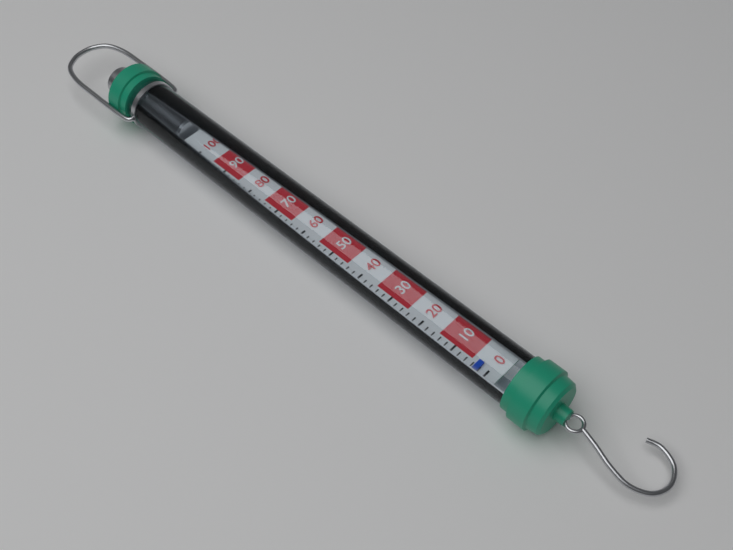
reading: 2 (no unit)
